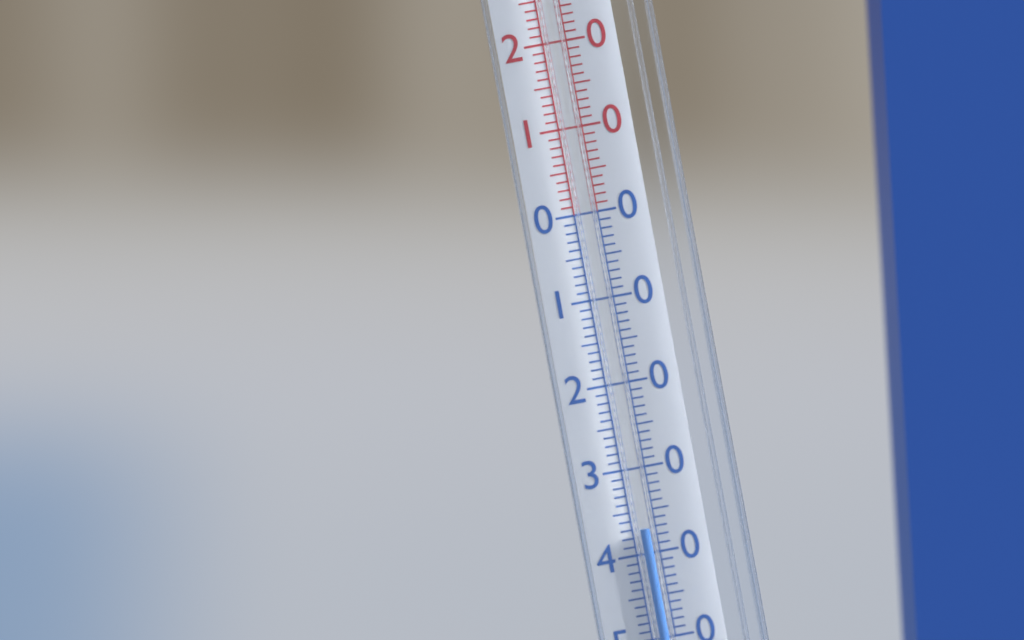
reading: -37 °C
